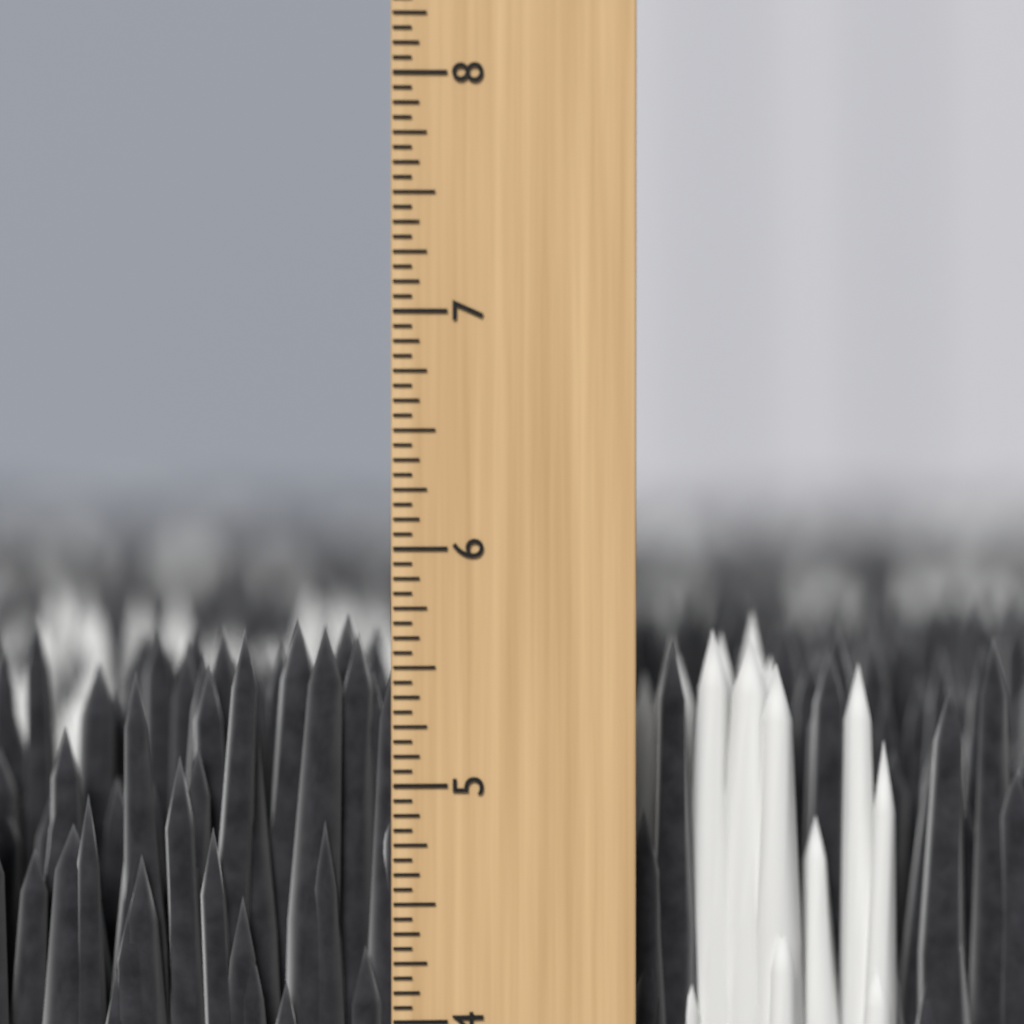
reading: 5.6875 inch
